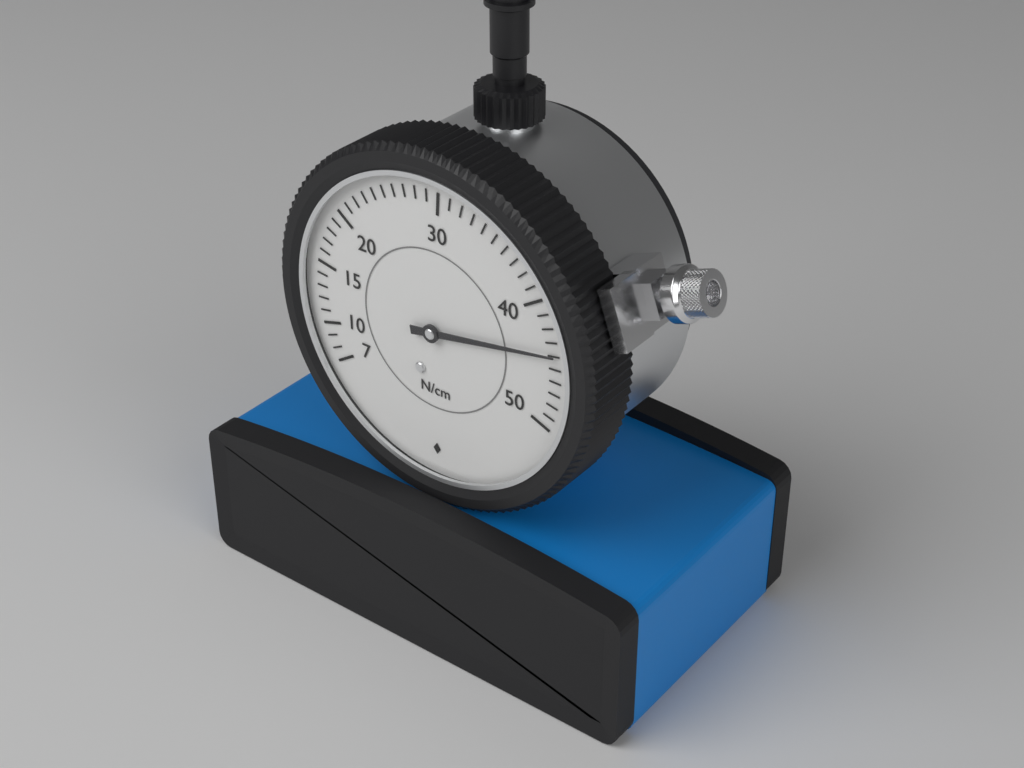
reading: 44 N/cm
